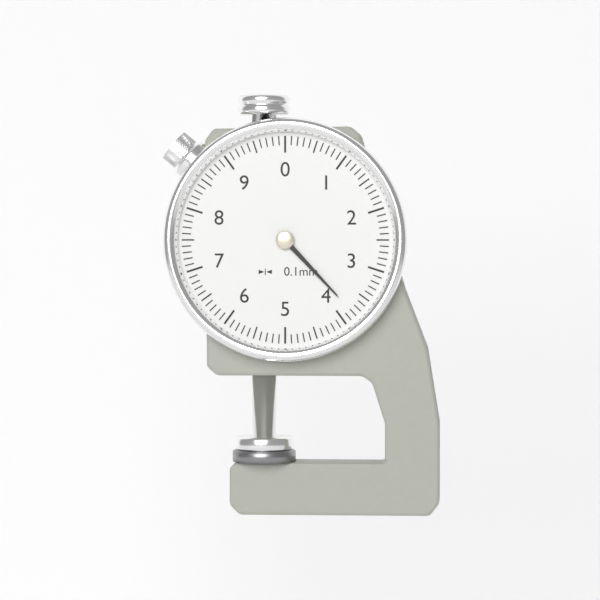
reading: 3.8 mm
